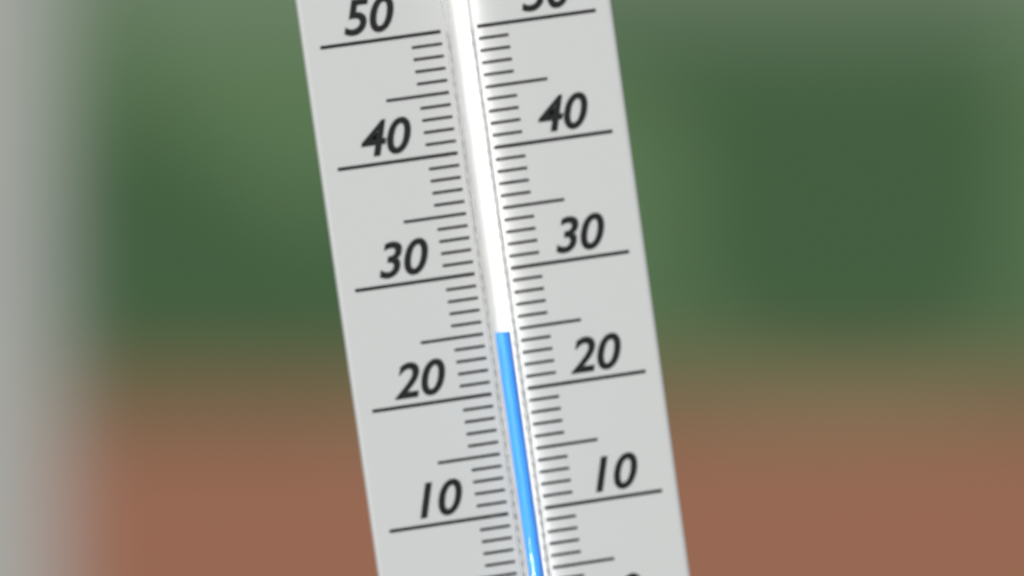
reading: 25 (no unit)
